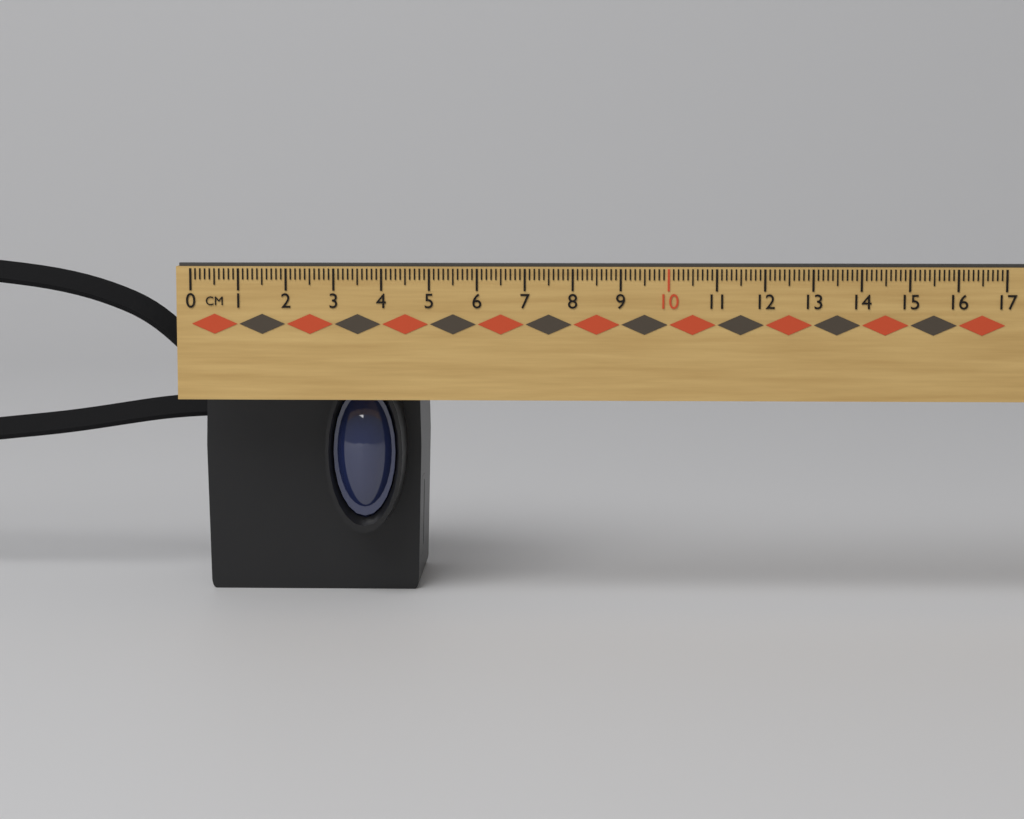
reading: 4.7 cm
